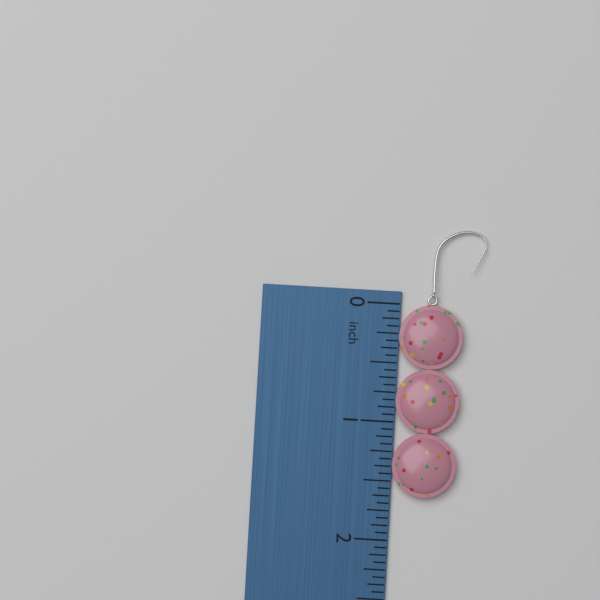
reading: 1.6250 inch
